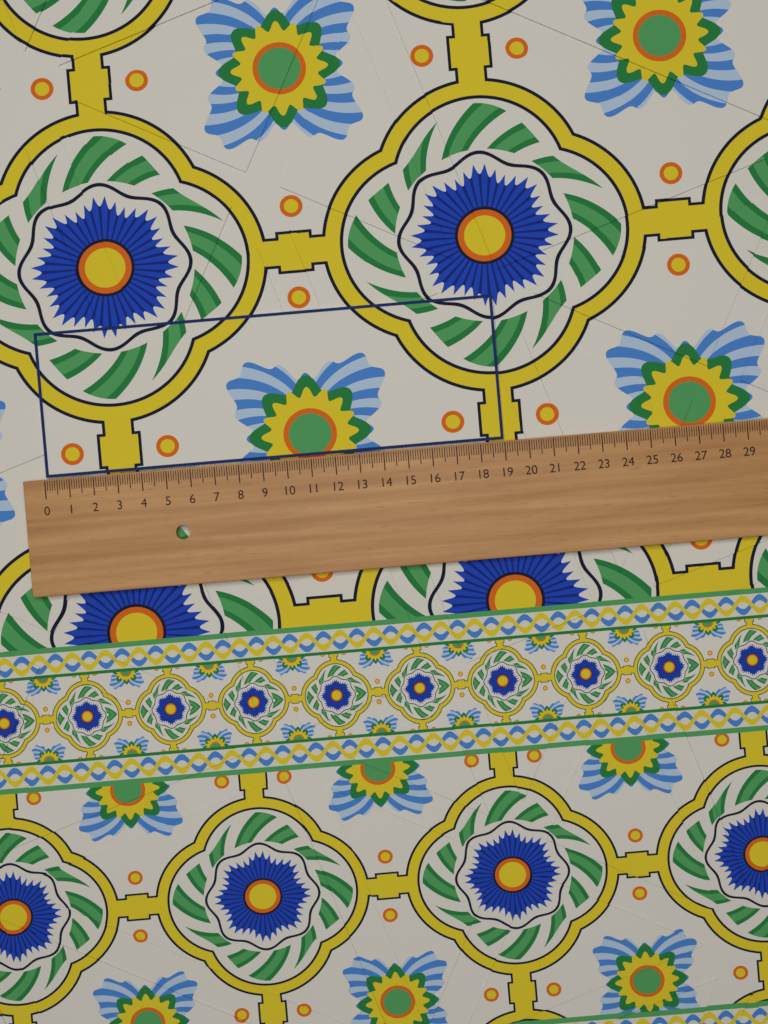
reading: 19.0 (no unit)
